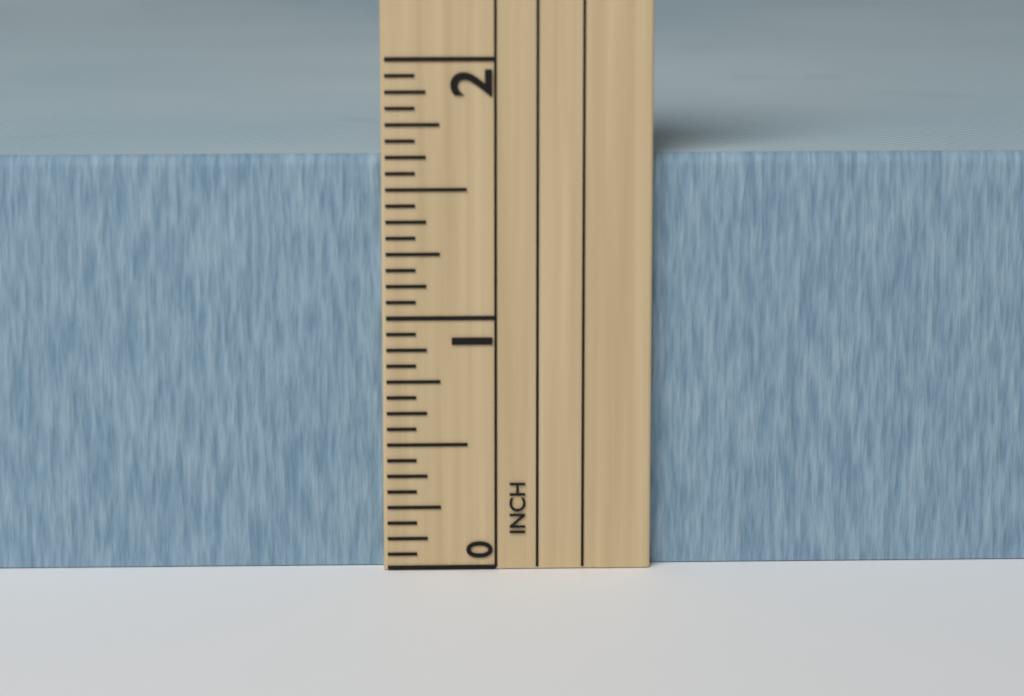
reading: 1.6250 in
